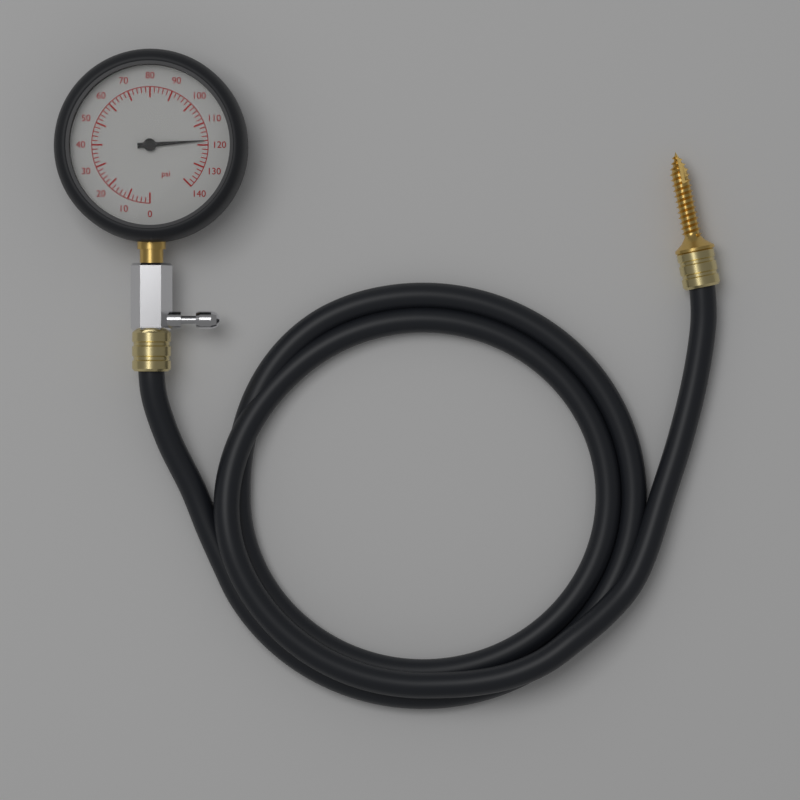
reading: 118 psi
